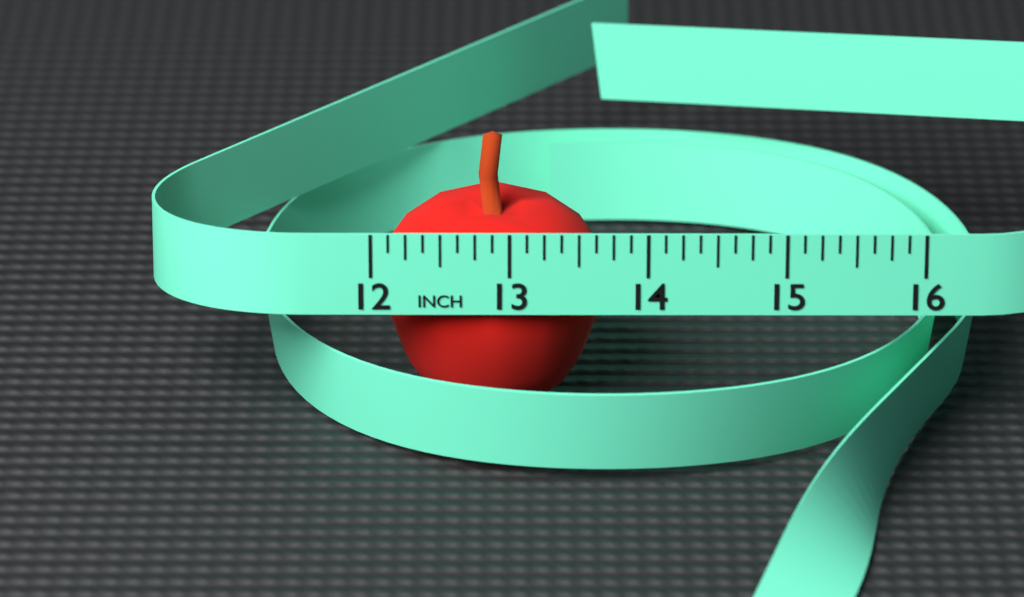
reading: 13.750 in
